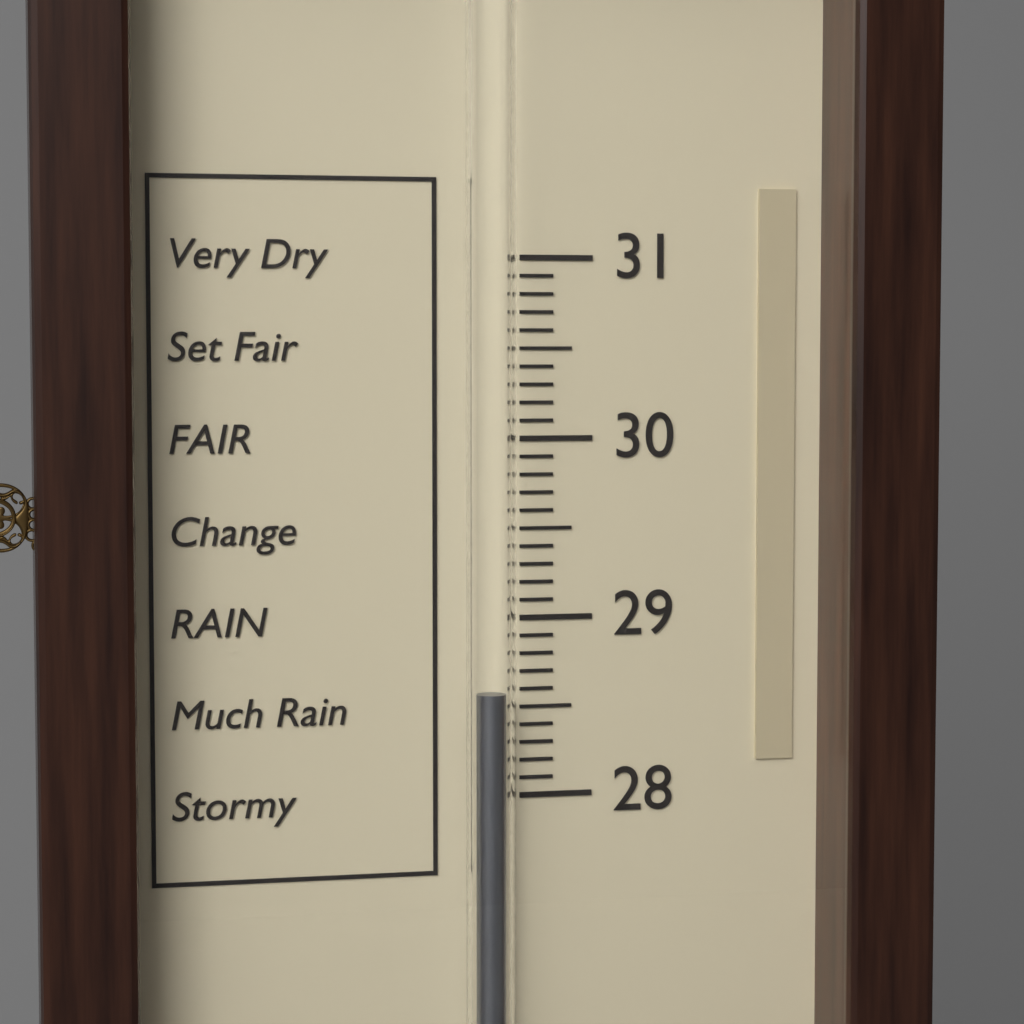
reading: 28.6 (no unit)
